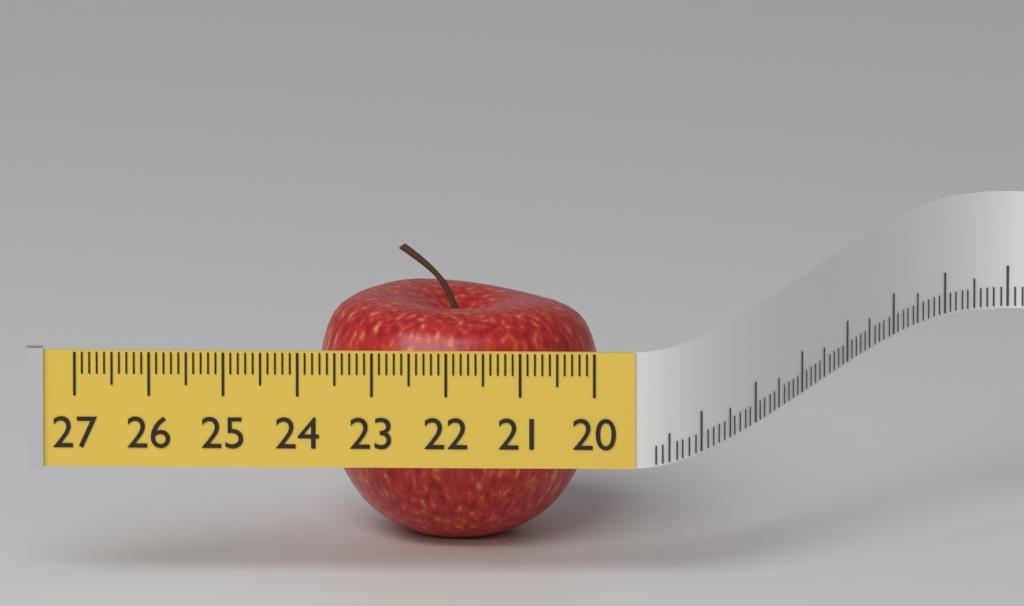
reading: 23.8 (no unit)
